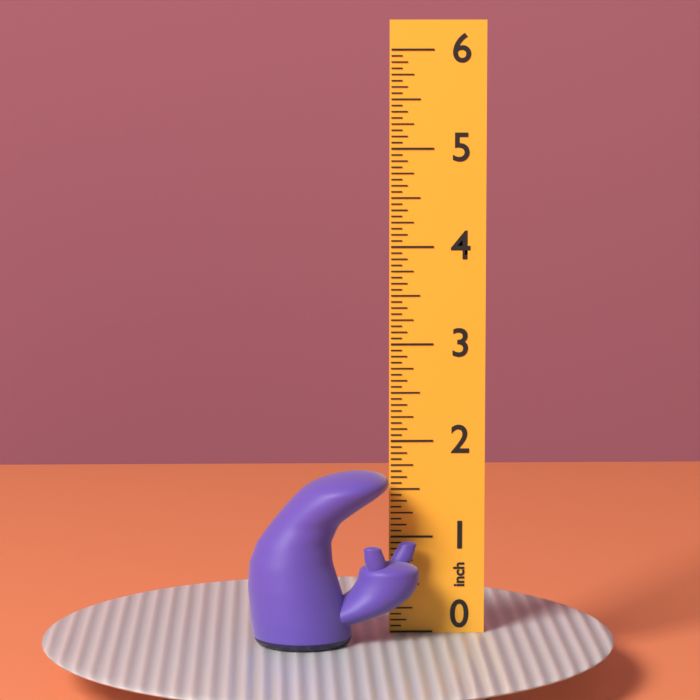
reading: 1.7500 inch
